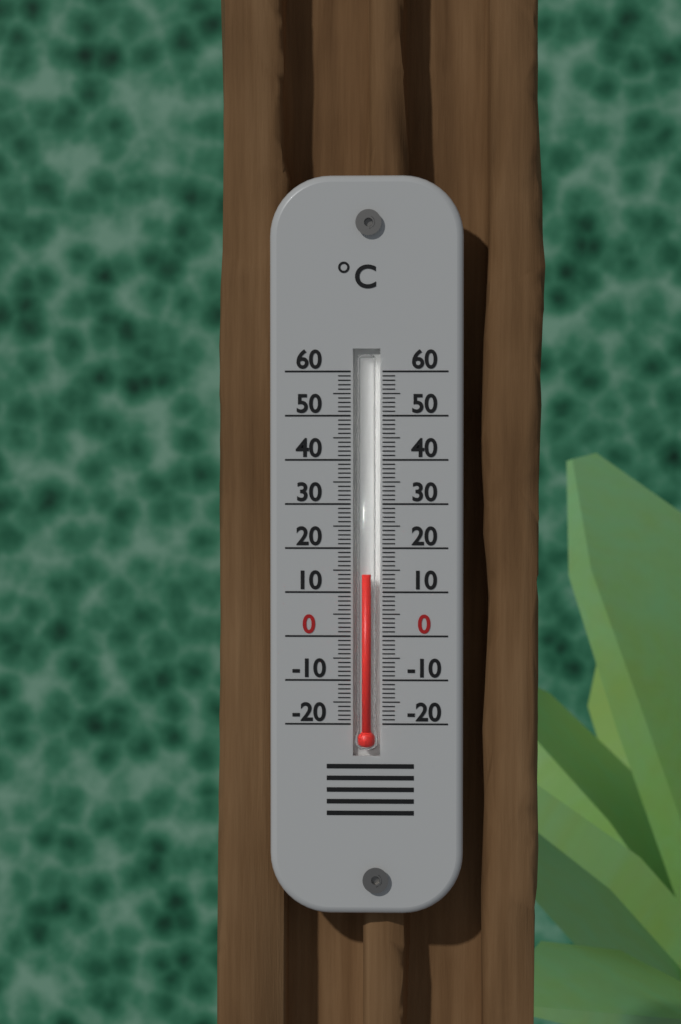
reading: 14 °C
